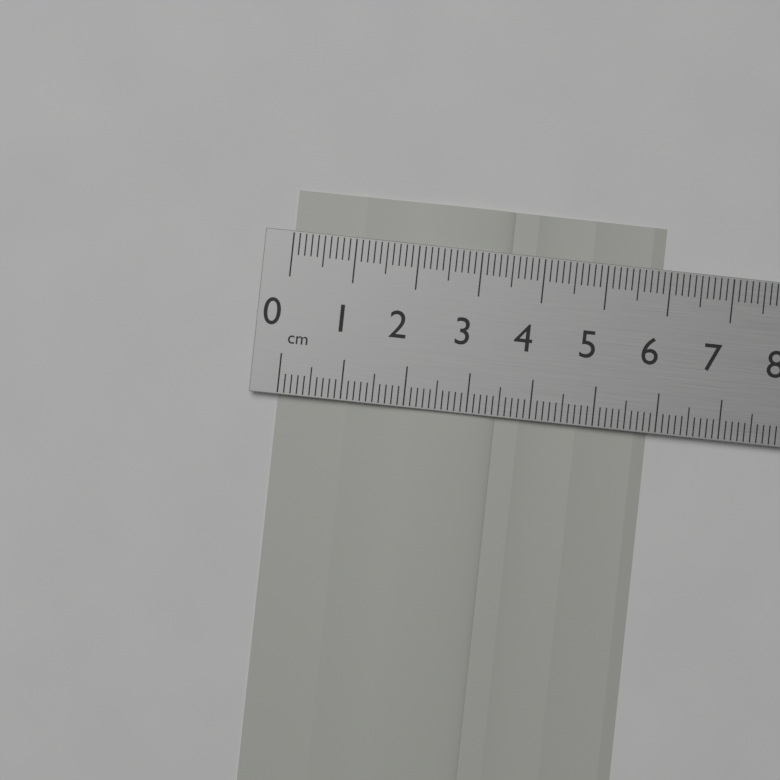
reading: 5.9 cm
